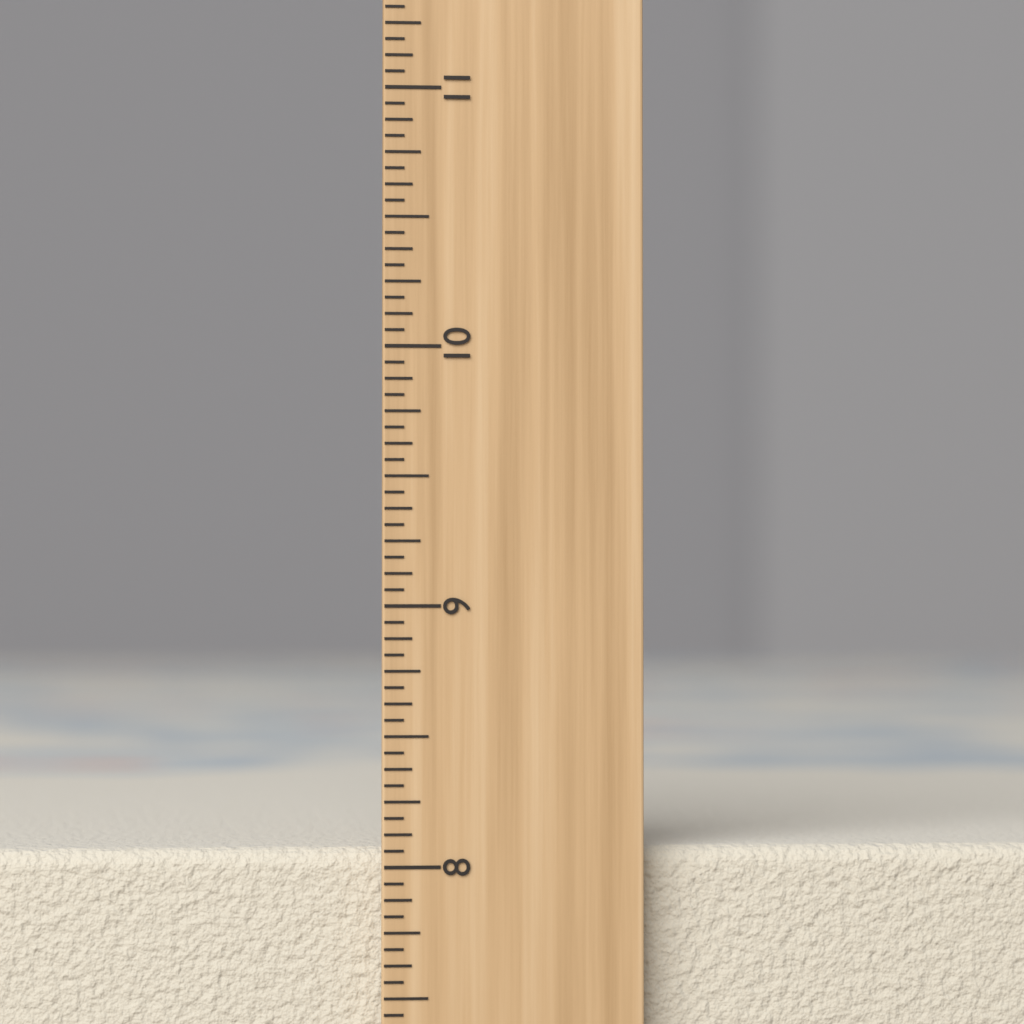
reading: 8.0625 inch
